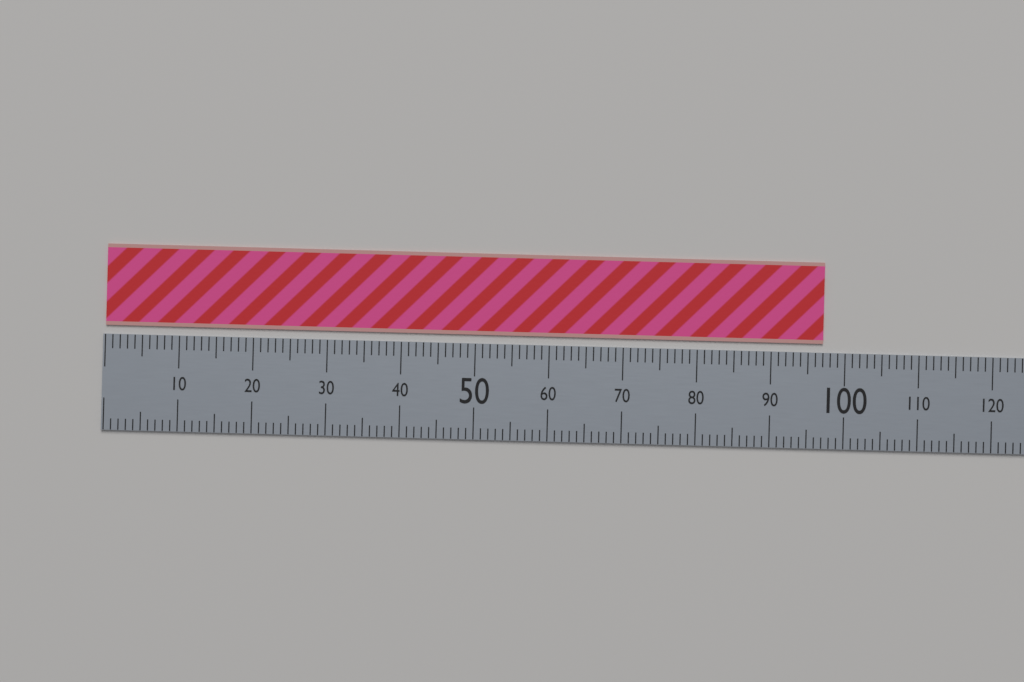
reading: 97 (no unit)
